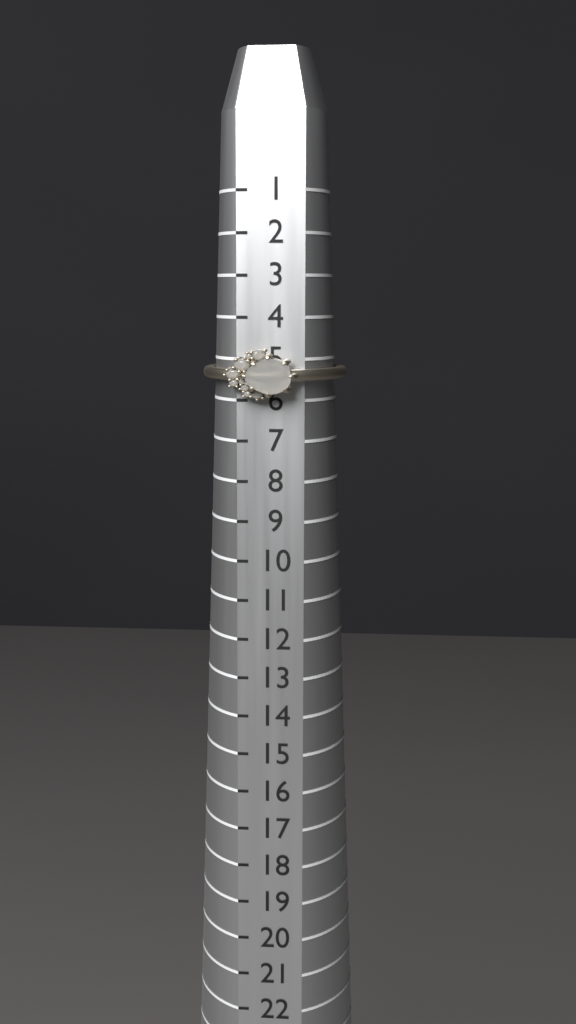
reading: 6 (no unit)
